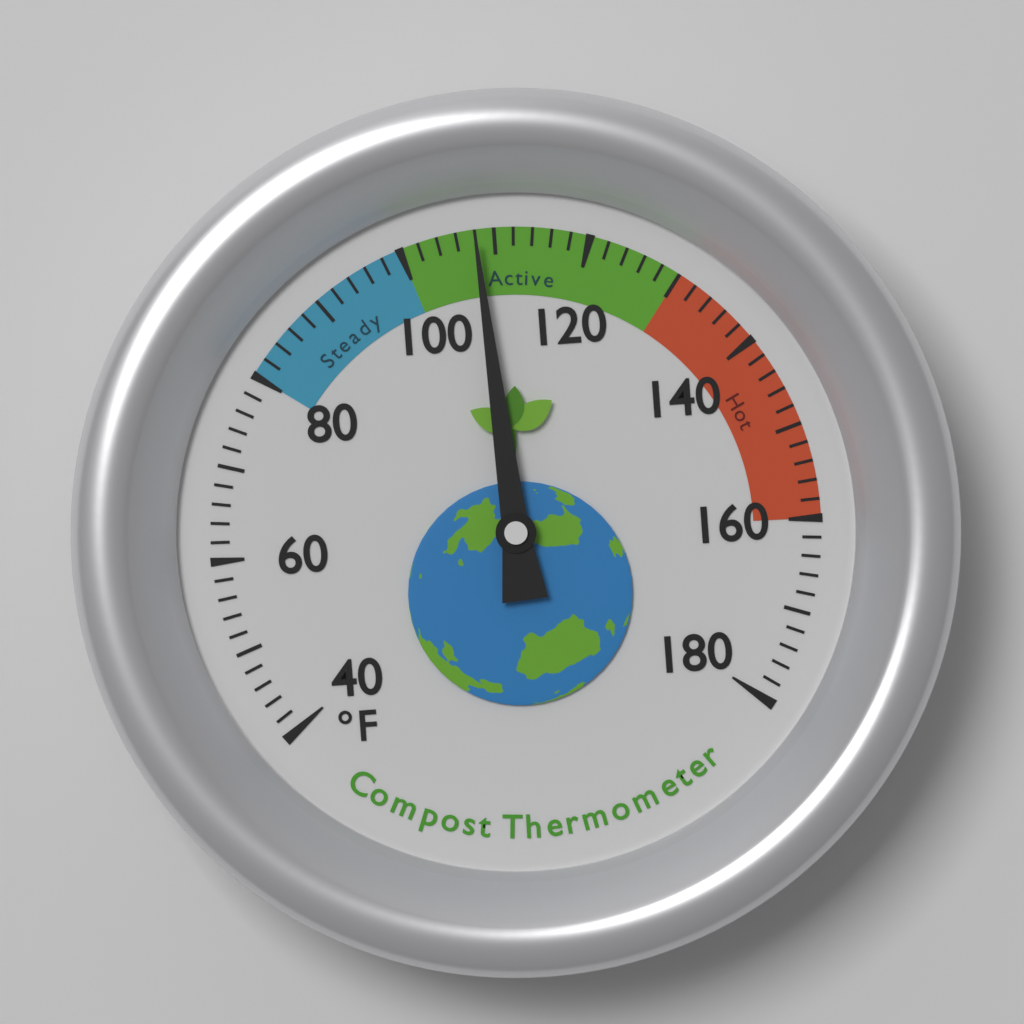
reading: 108 °F
